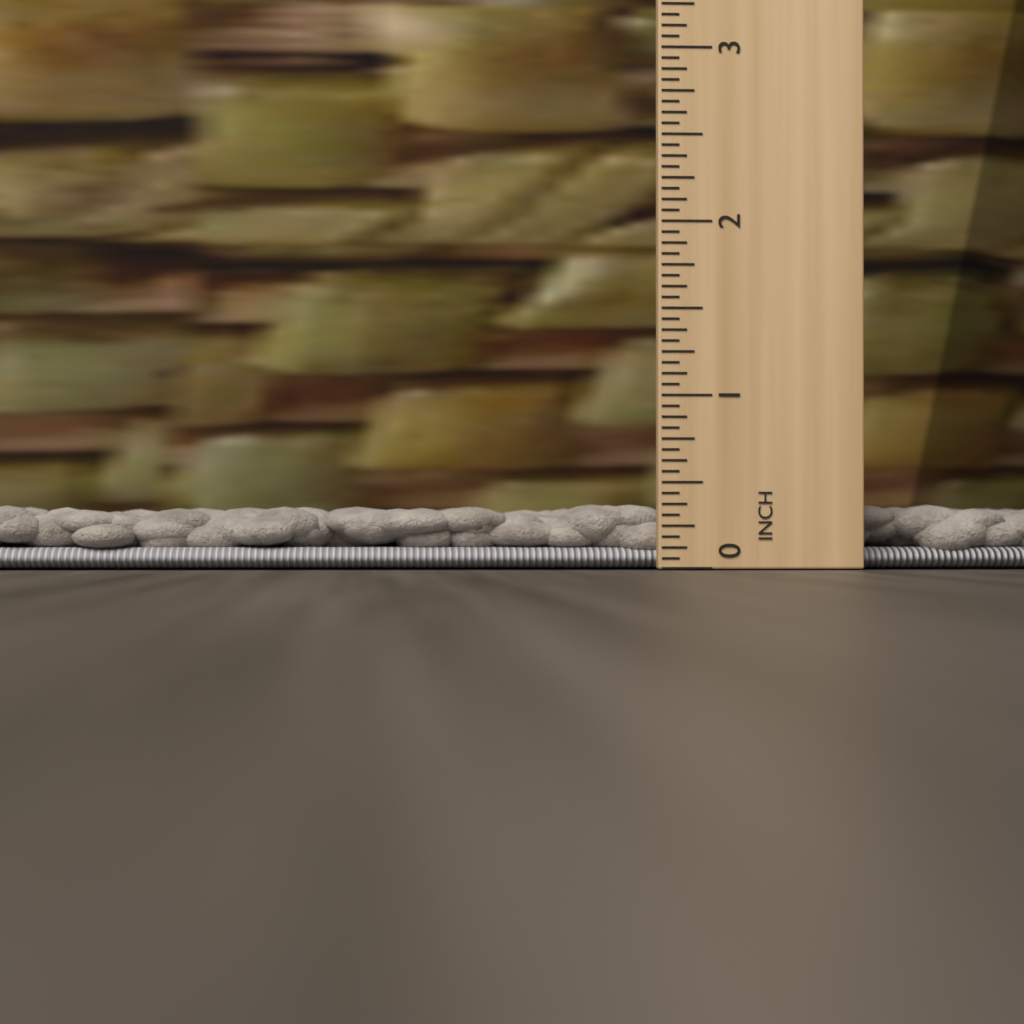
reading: 0.3750 in
